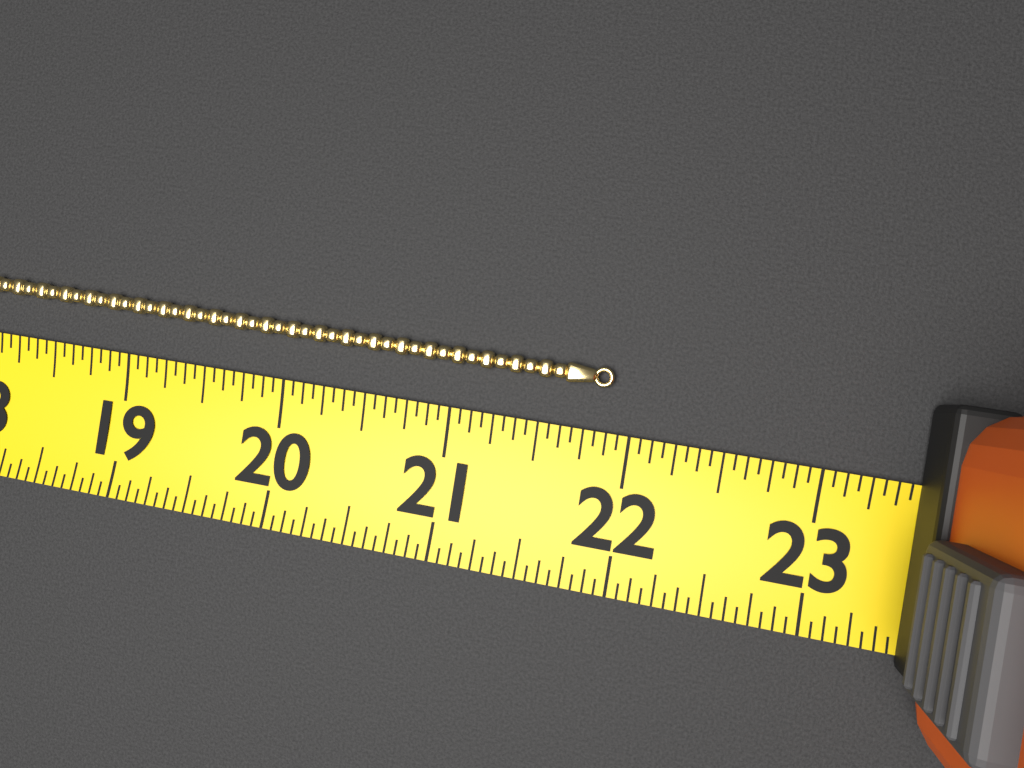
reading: 21.8750 (no unit)
